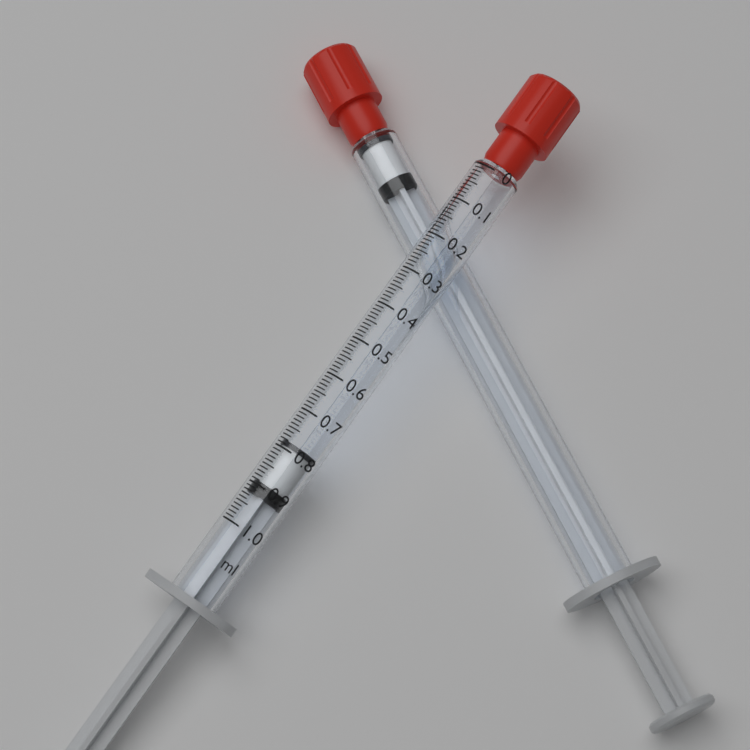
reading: 0.78 ml
